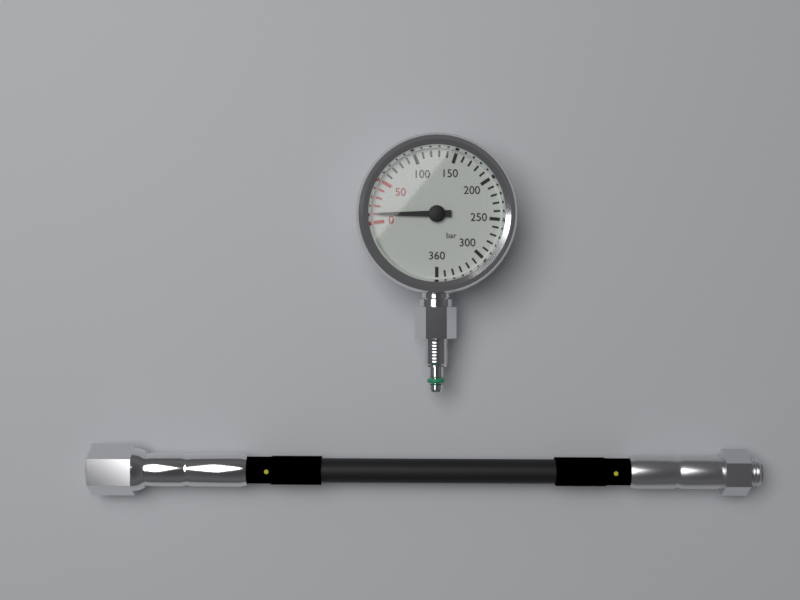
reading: 10 bar
